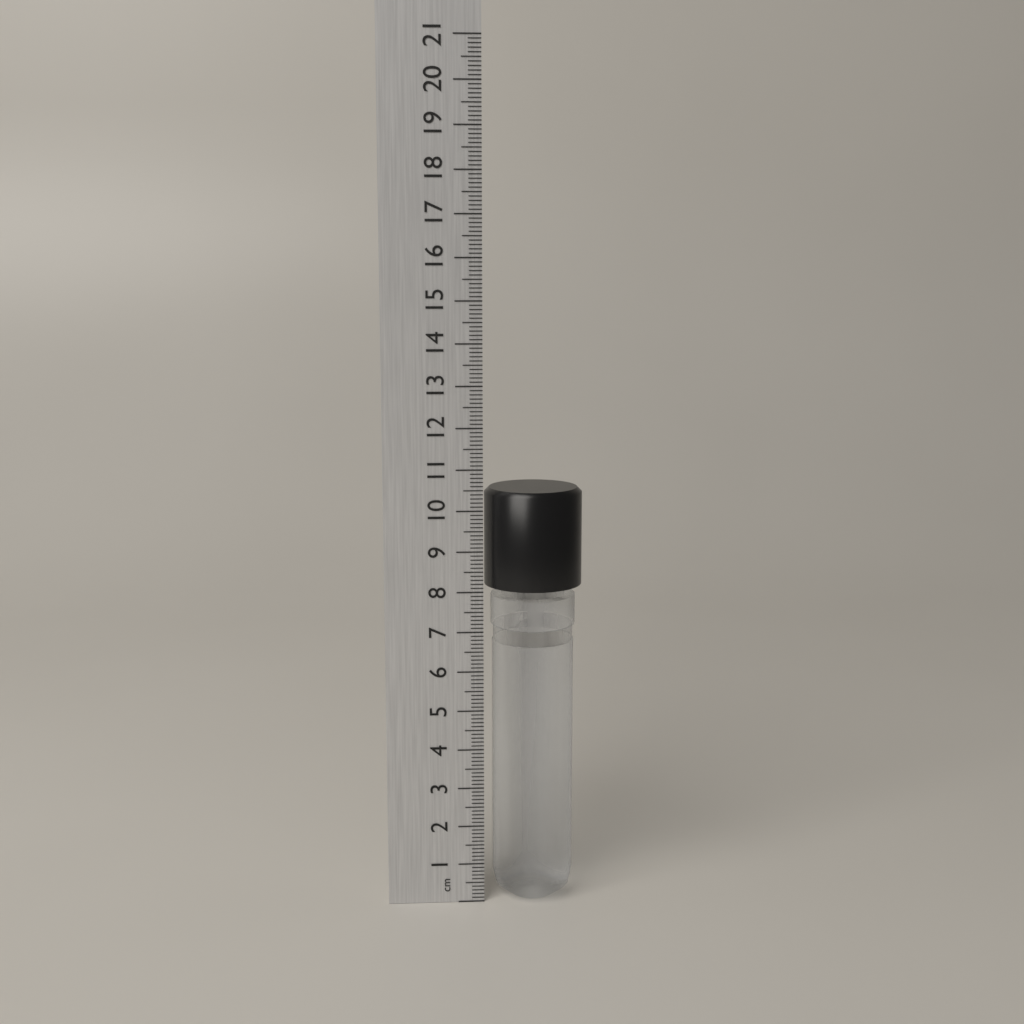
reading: 10.5 cm
